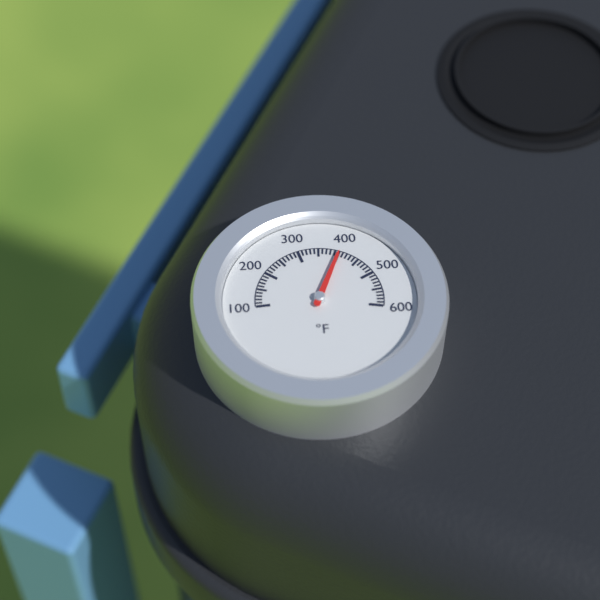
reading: 400 °F
